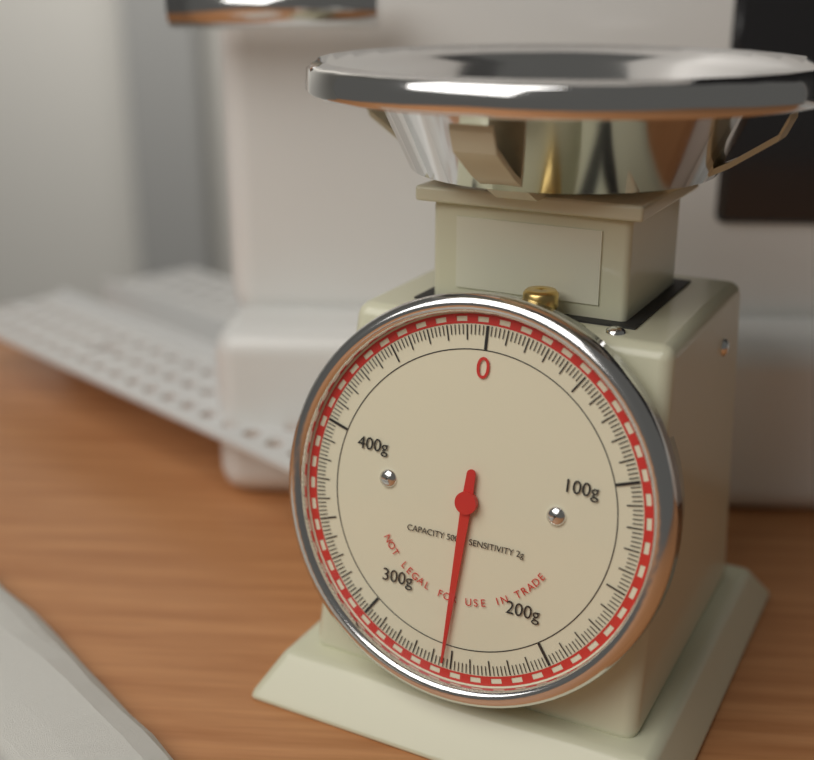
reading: 254 g
